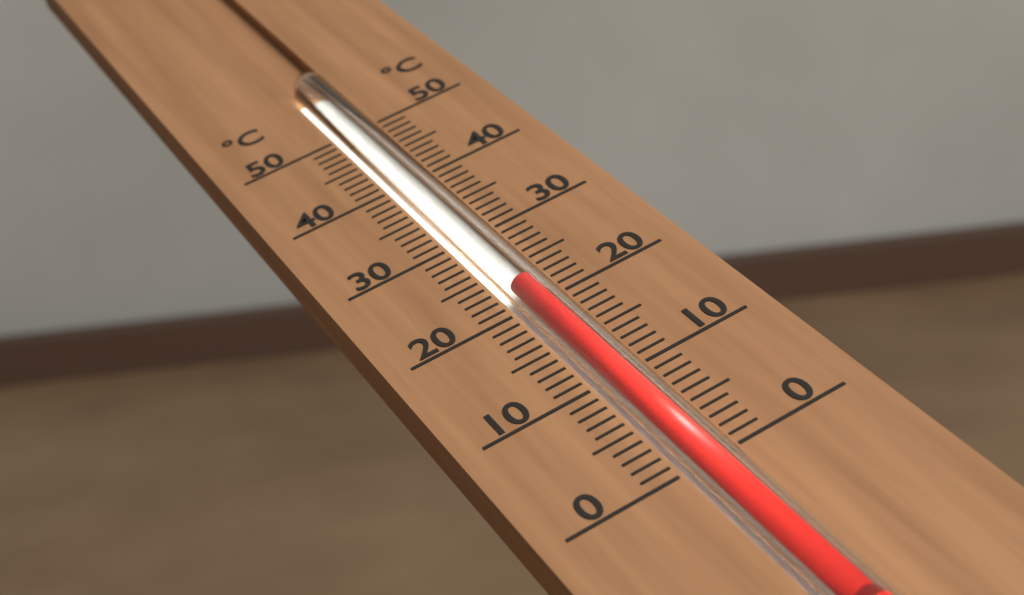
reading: 22 °C
